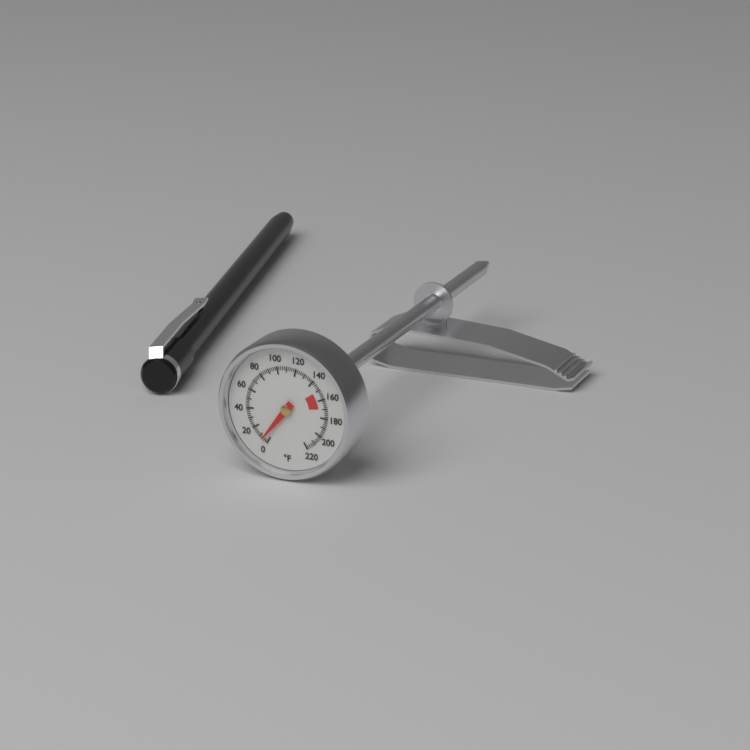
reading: 6 °F
